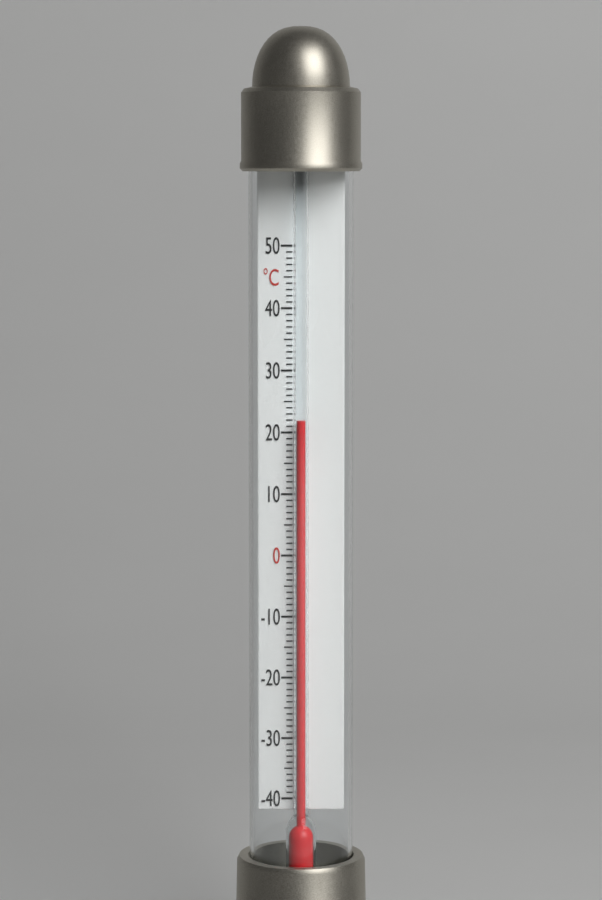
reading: 22 °C
